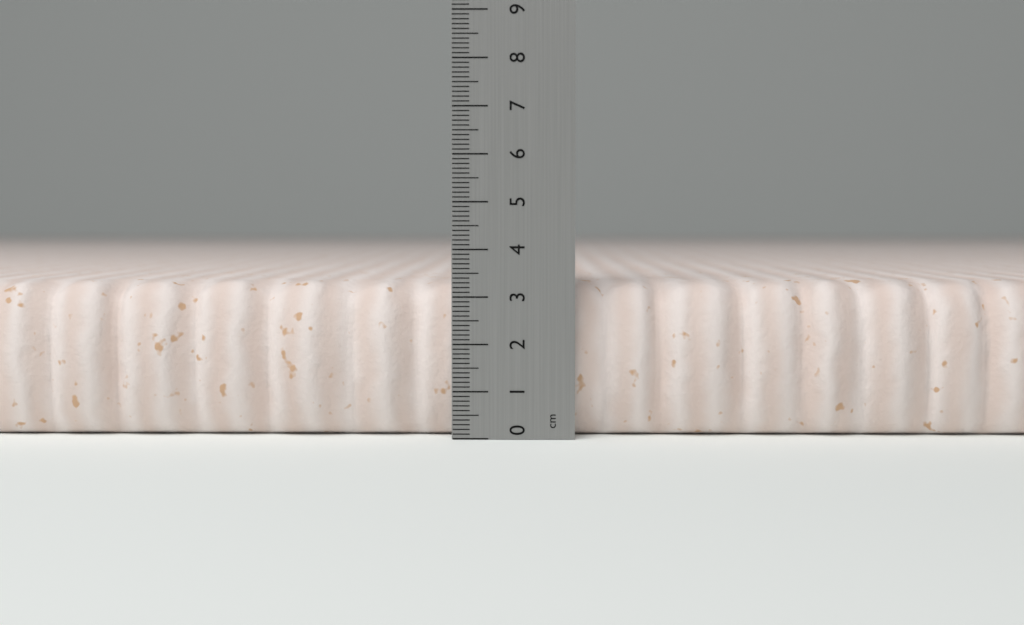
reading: 3.3 cm
